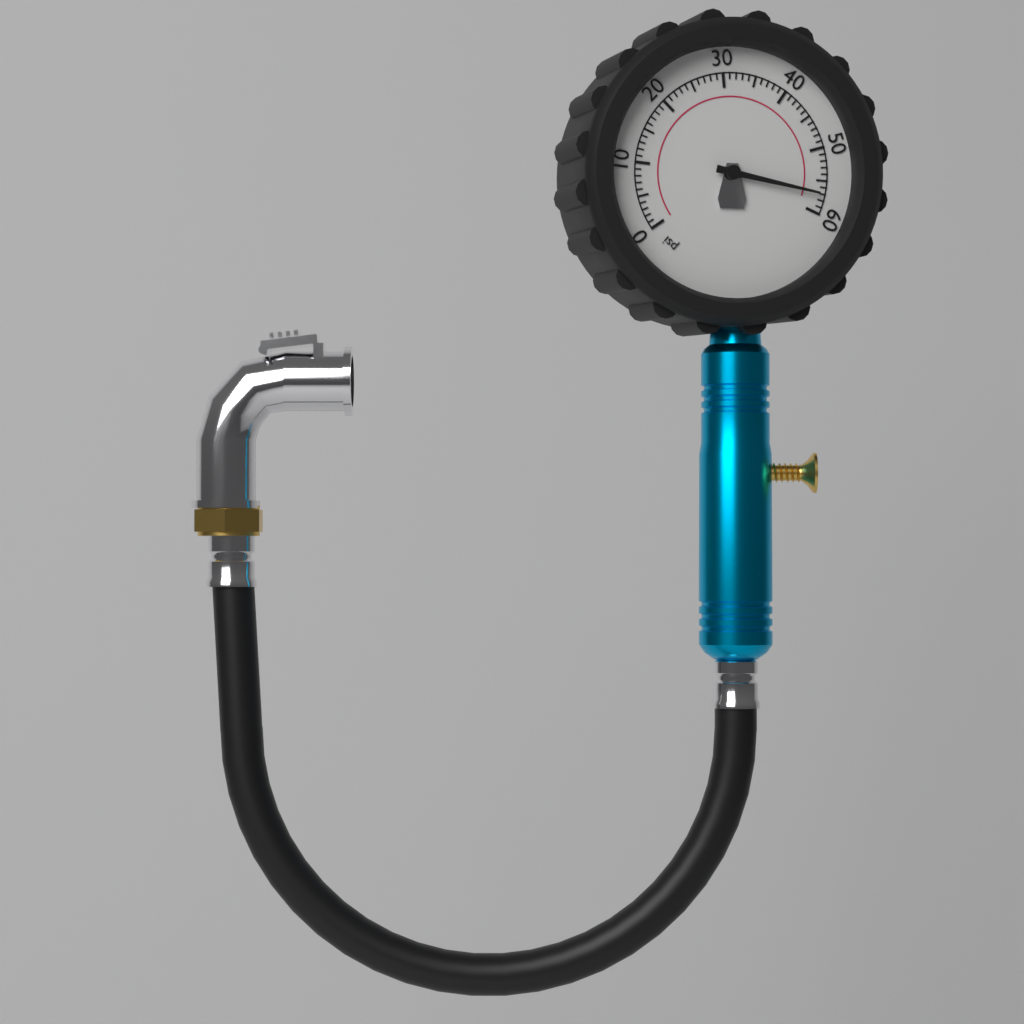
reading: 57 psi
